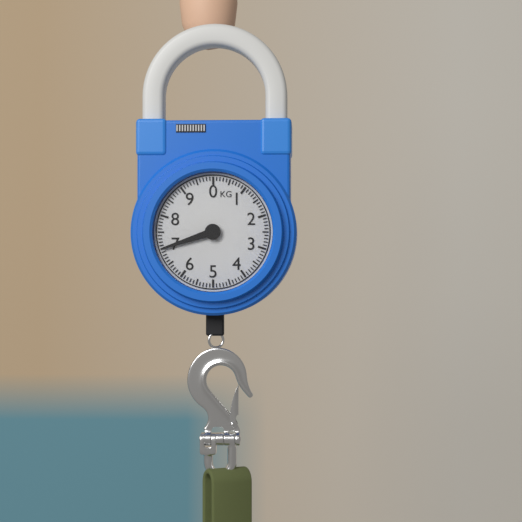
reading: 7.0 kg
